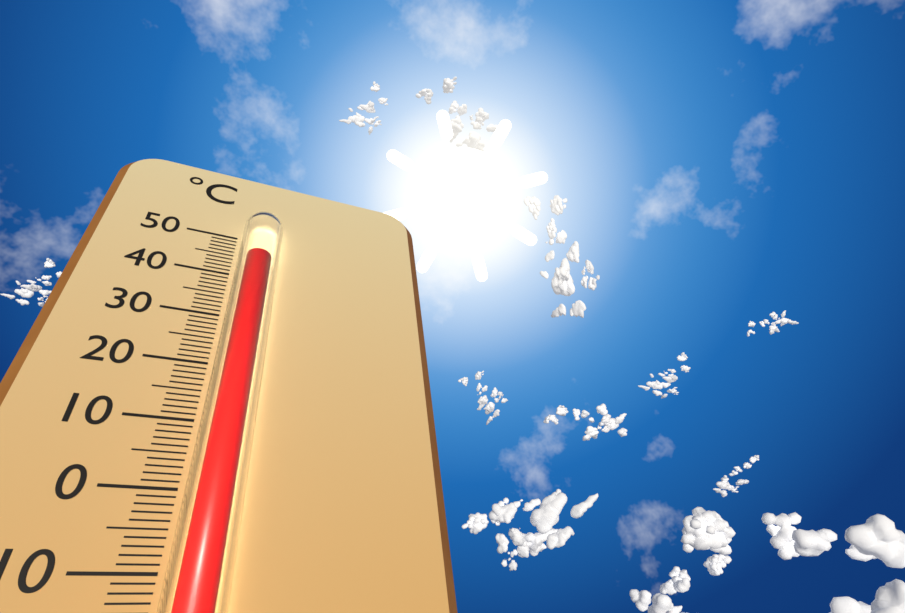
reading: 43 °C
